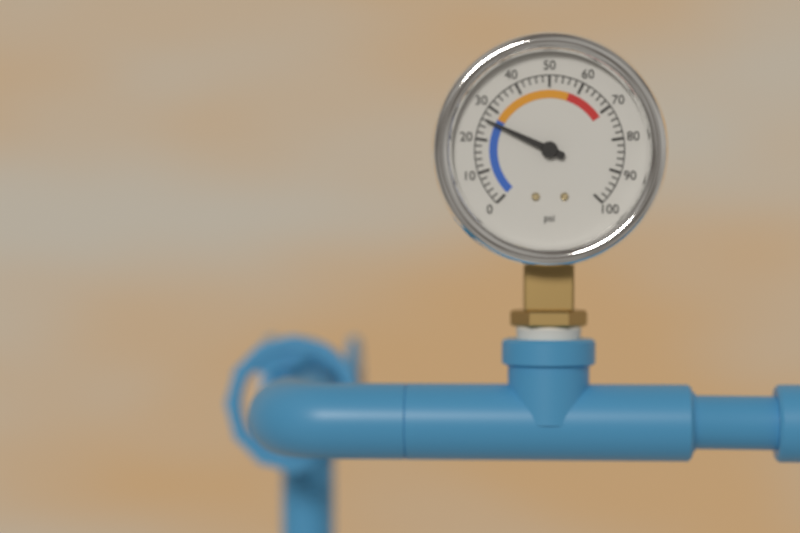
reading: 26 psi
